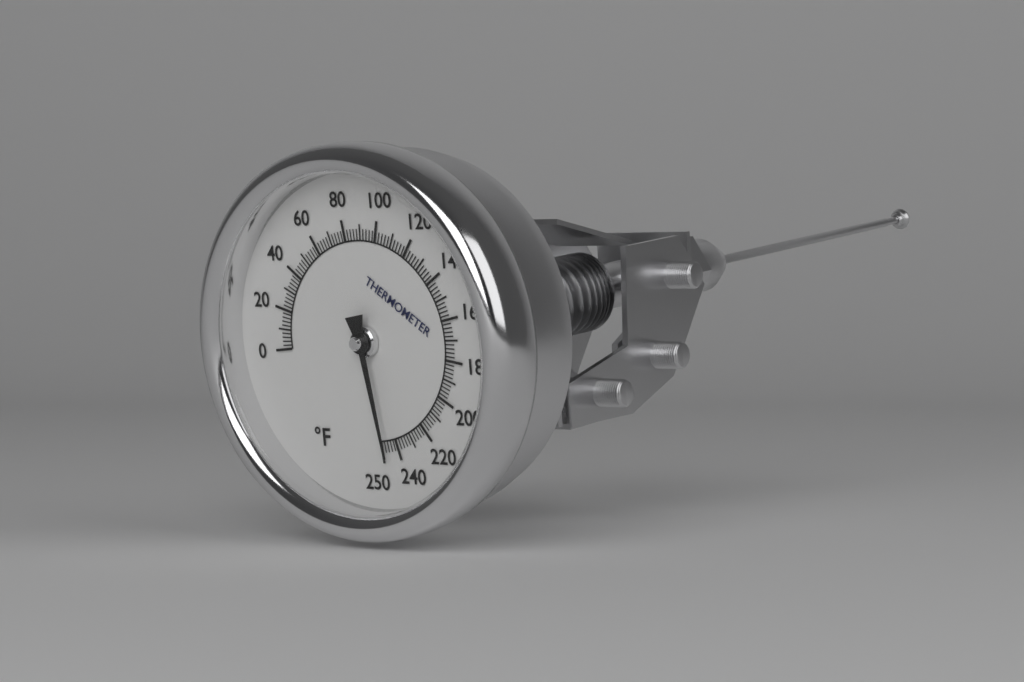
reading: 246 °F
